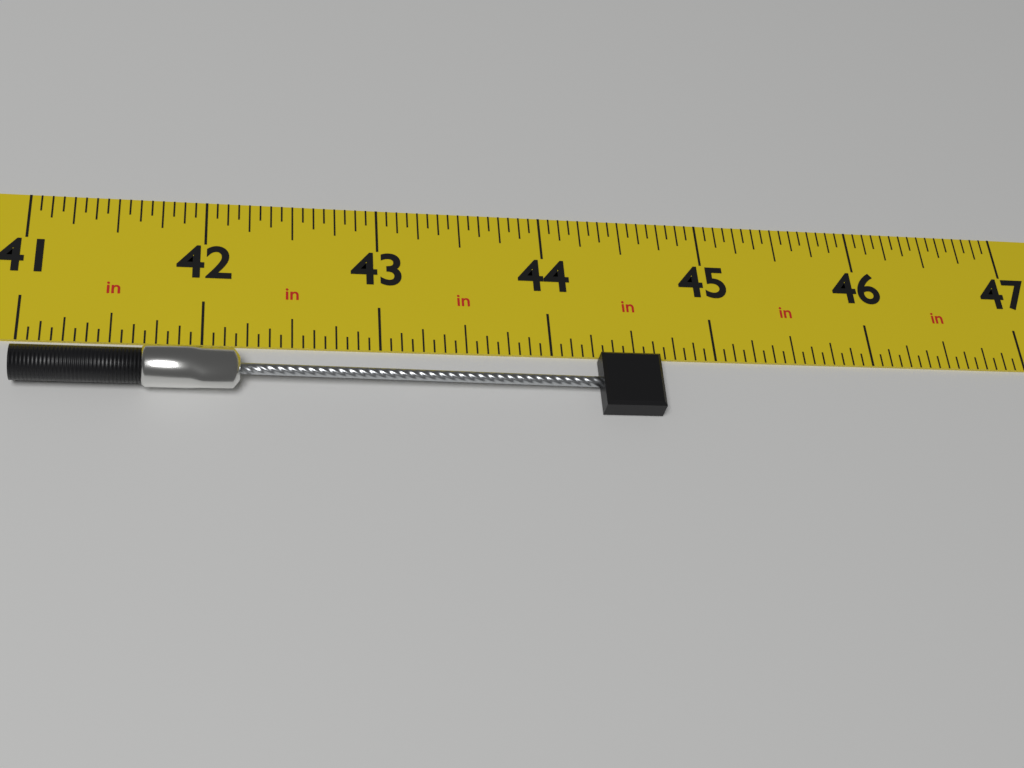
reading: 44.6250 in
